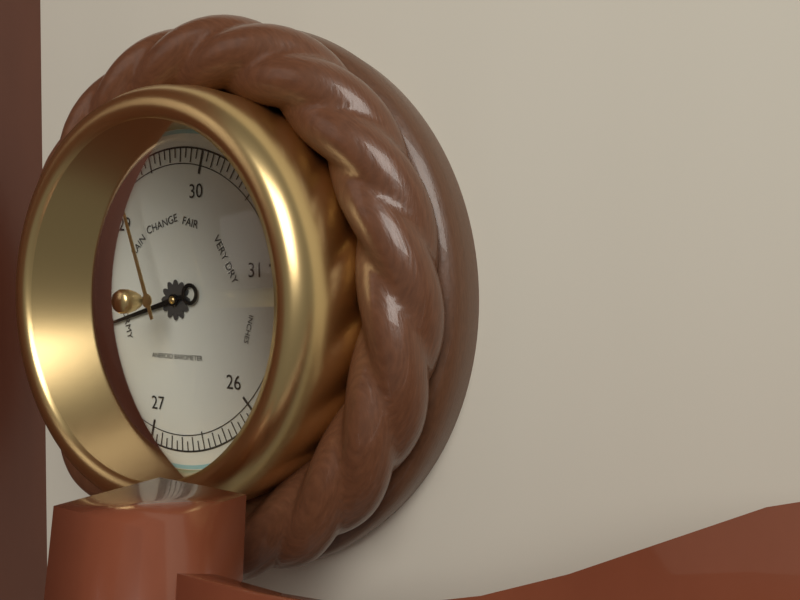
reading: 28.00 inHg
